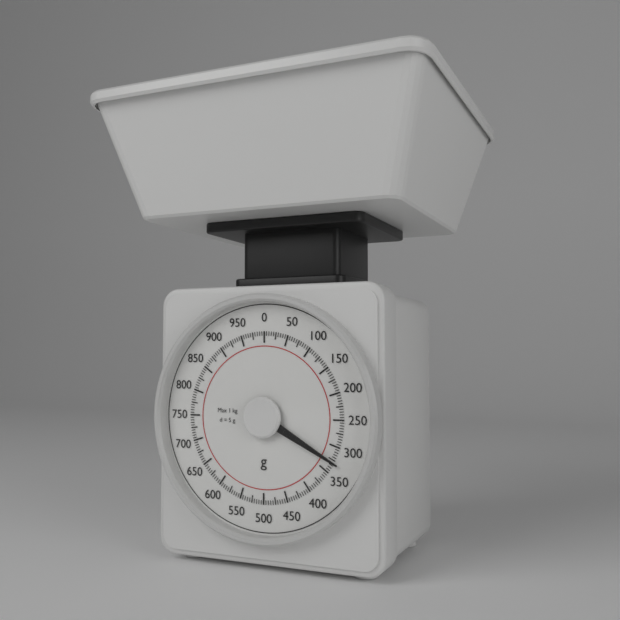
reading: 330 g
